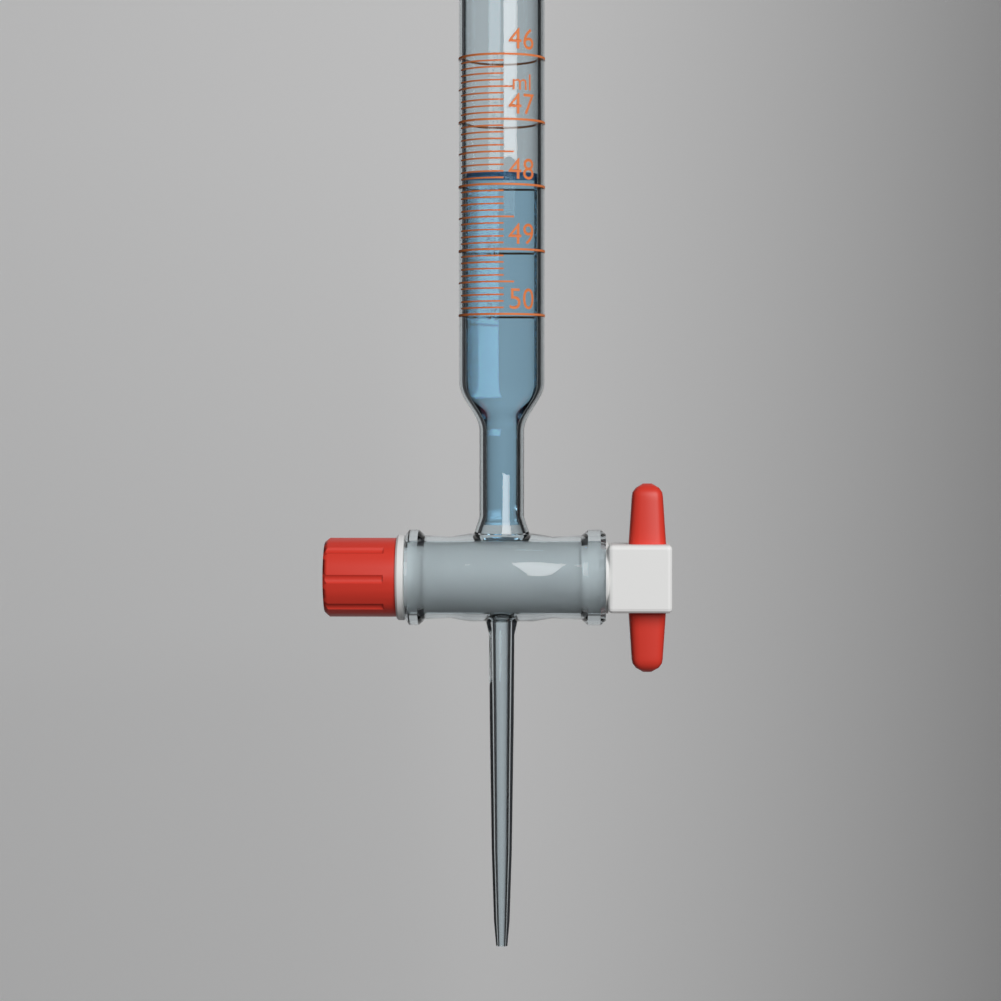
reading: 47.8 ml
